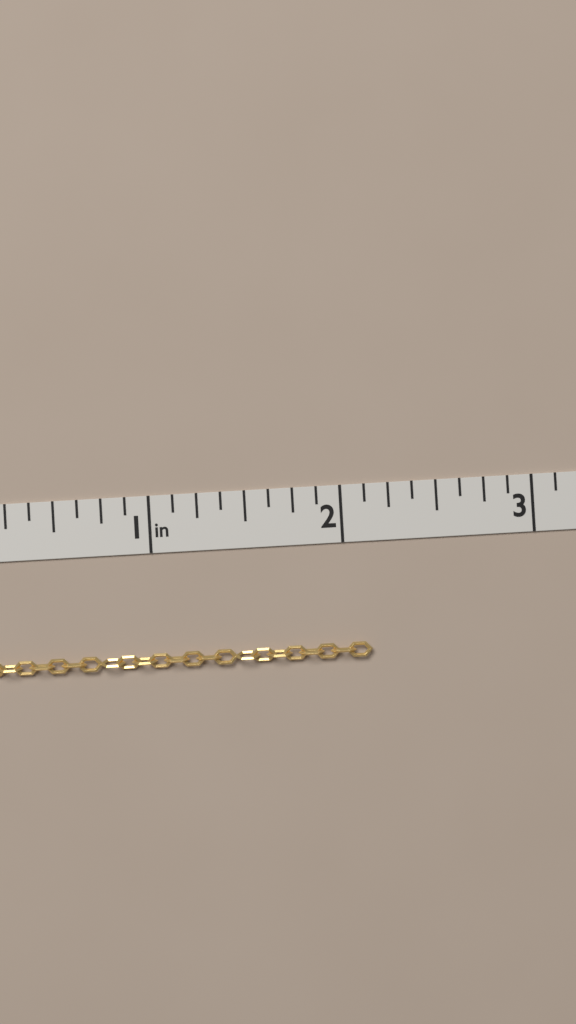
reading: 2.125 in
